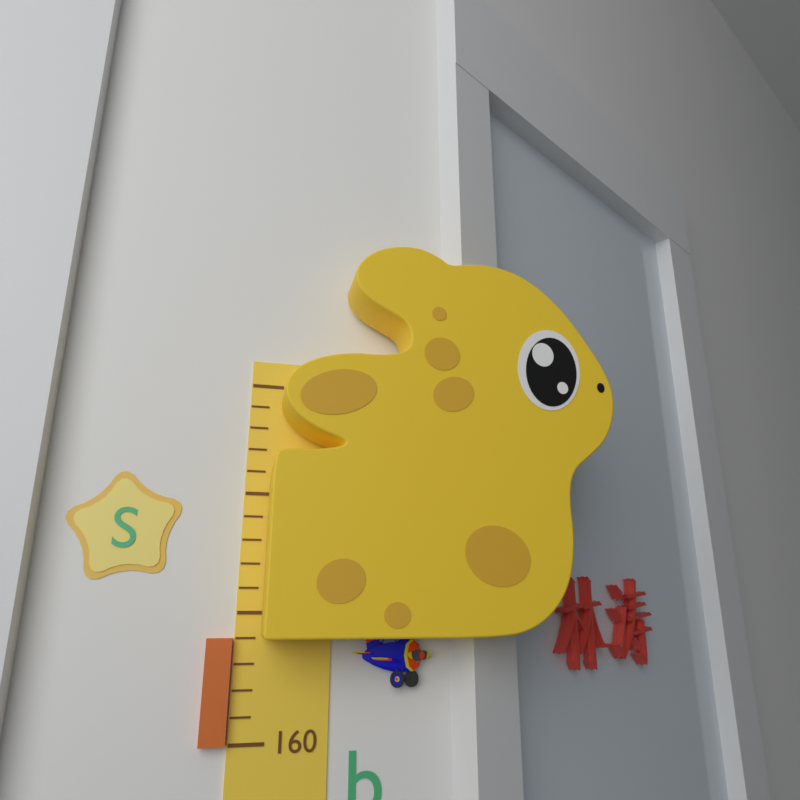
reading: 164 (no unit)
